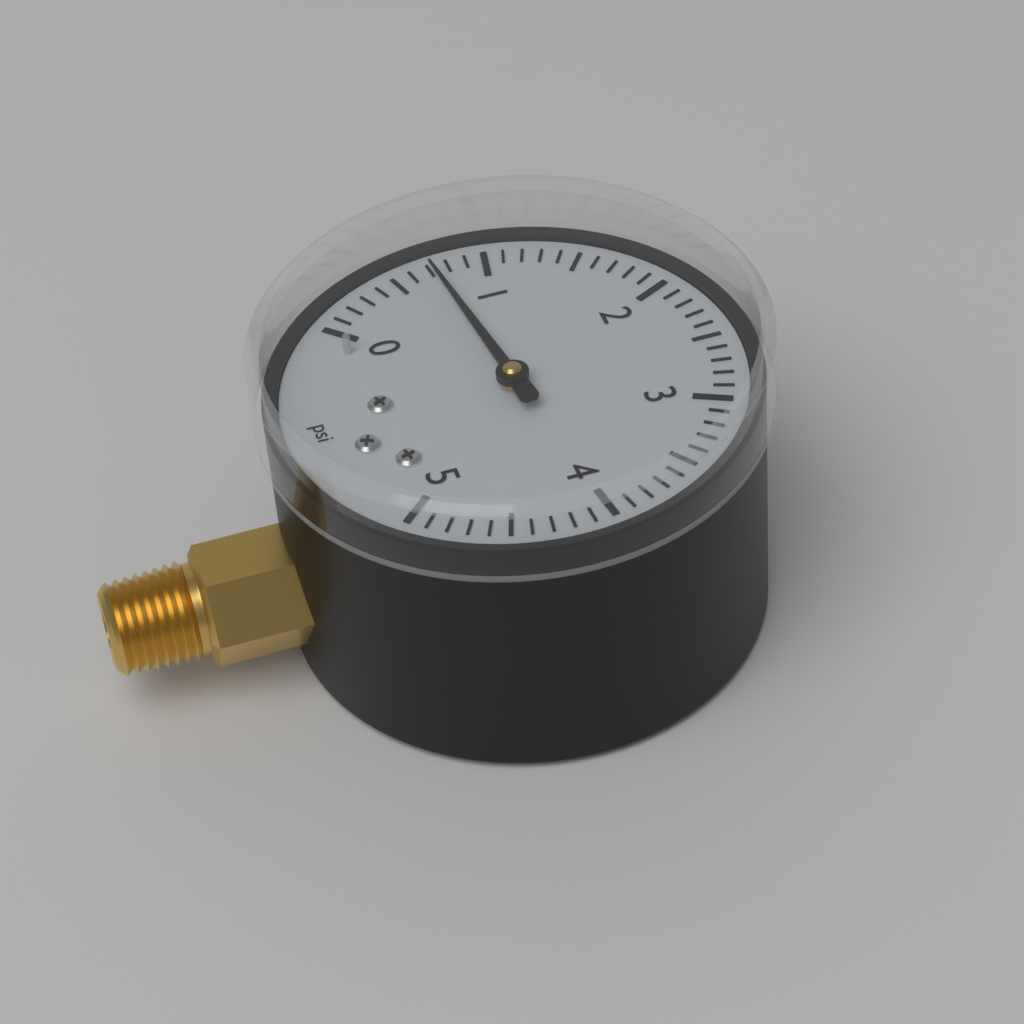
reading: 0.7 psi
